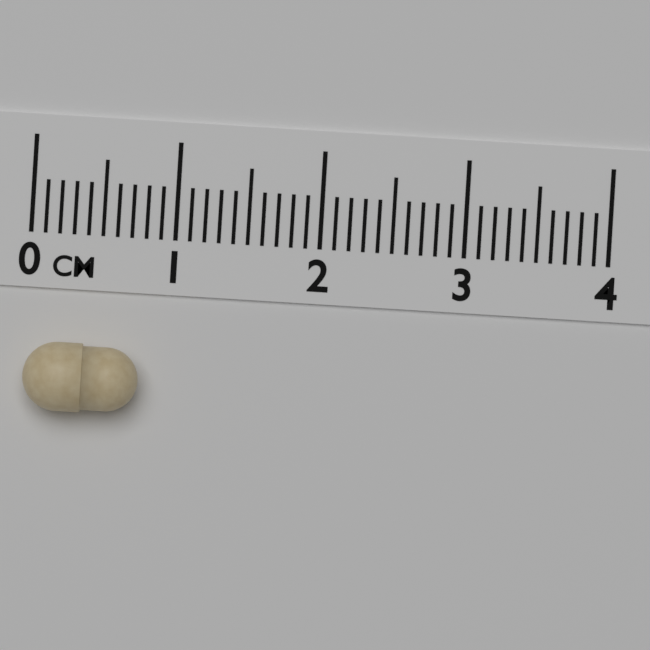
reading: 0.8 cm
